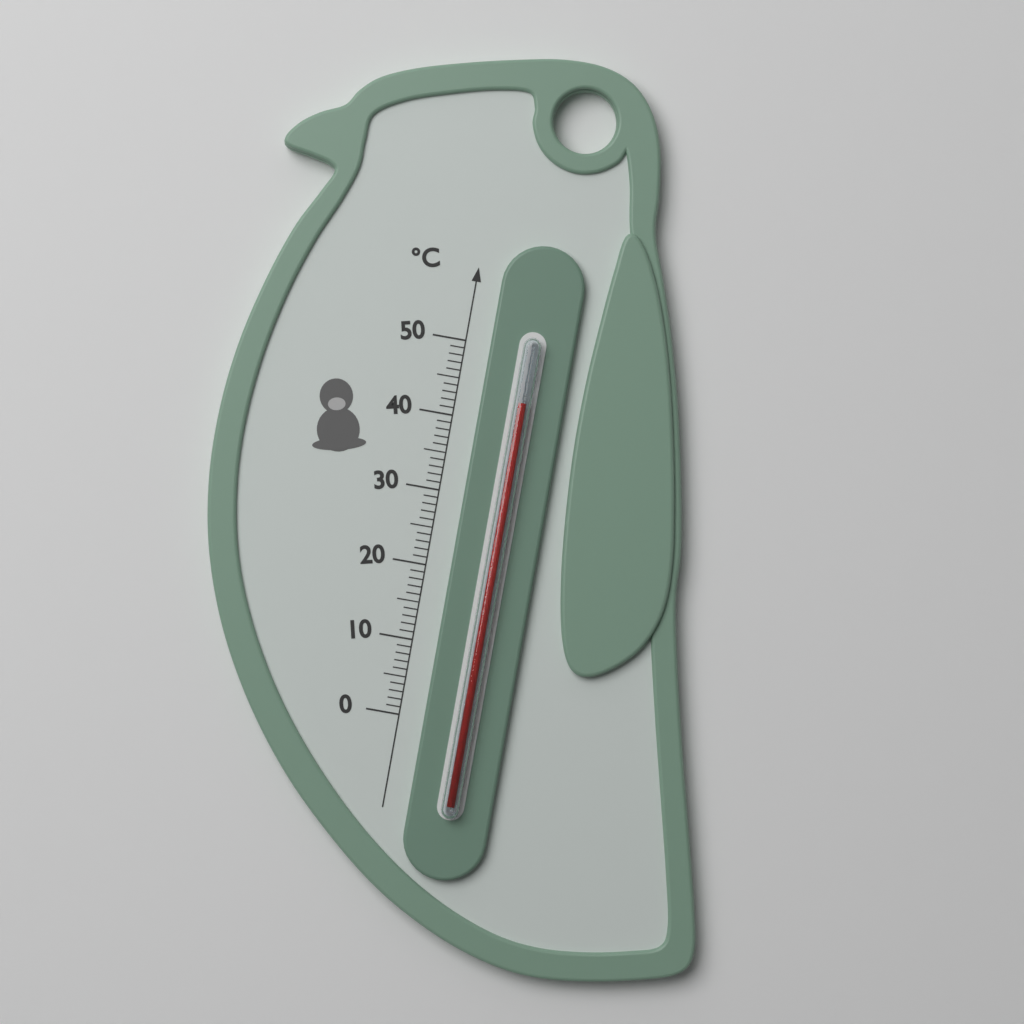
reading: 43 °C
